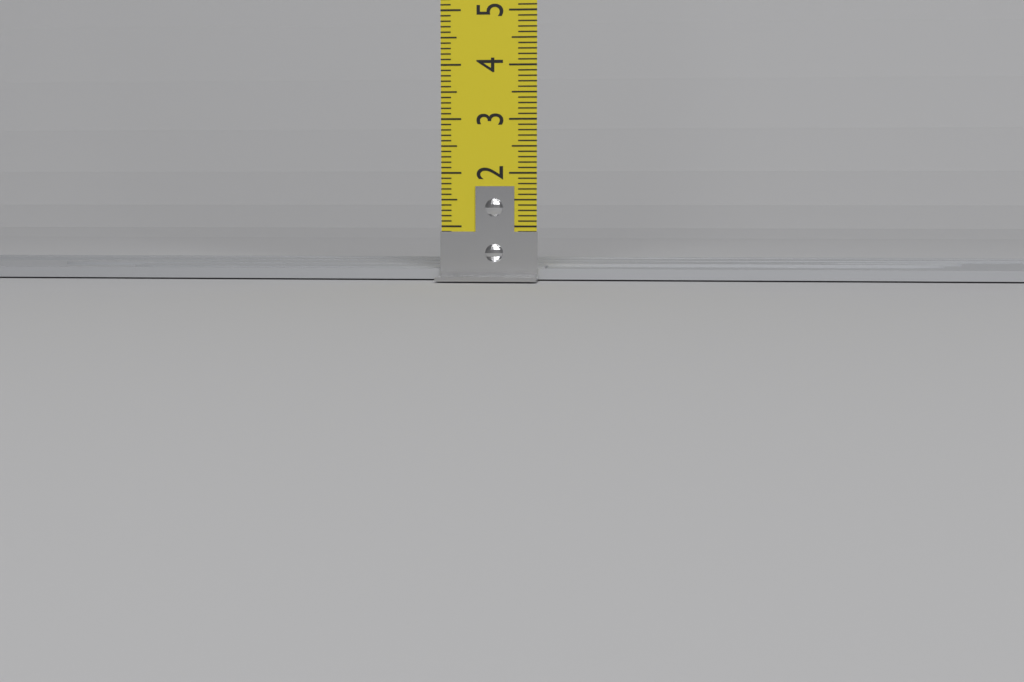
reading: 0.2 cm
